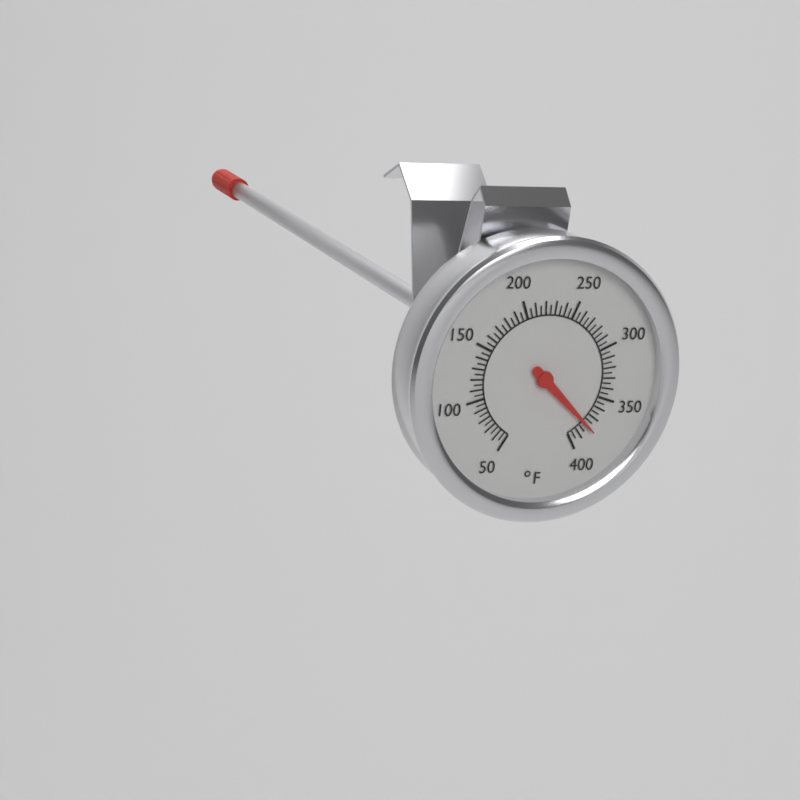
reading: 380 °F
